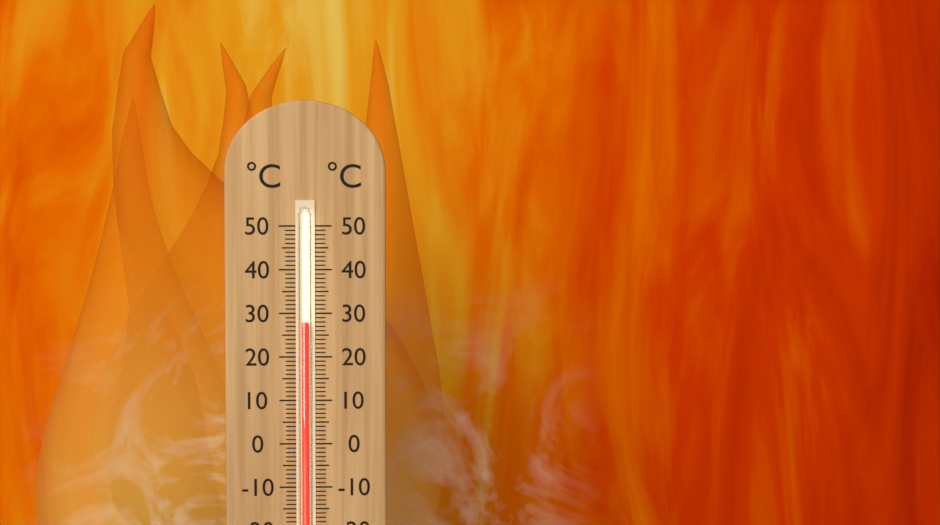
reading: 28 °C
